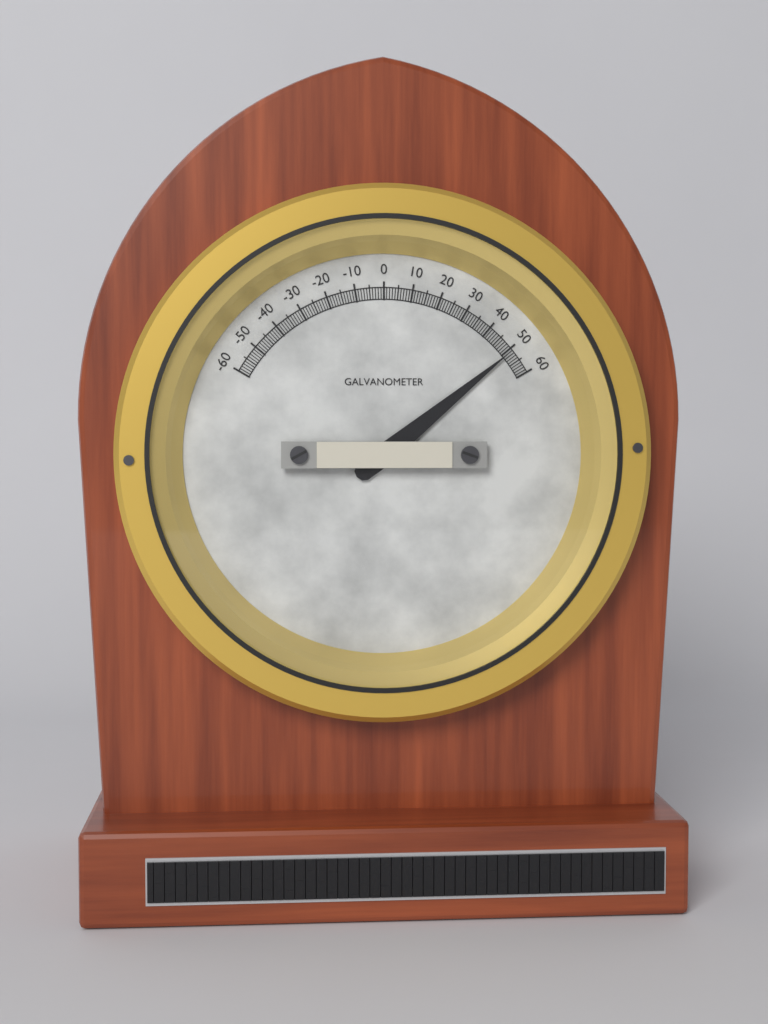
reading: 51 (no unit)
